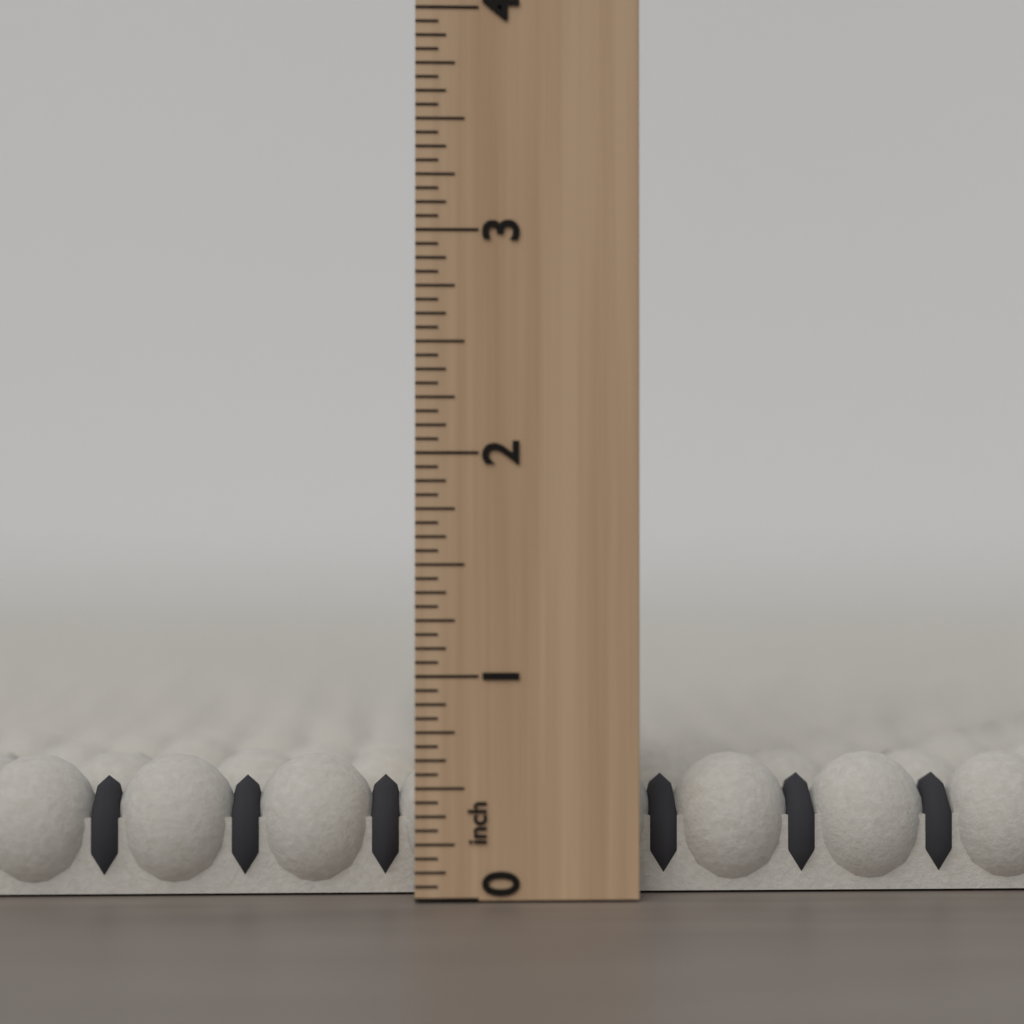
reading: 0.6250 inch
